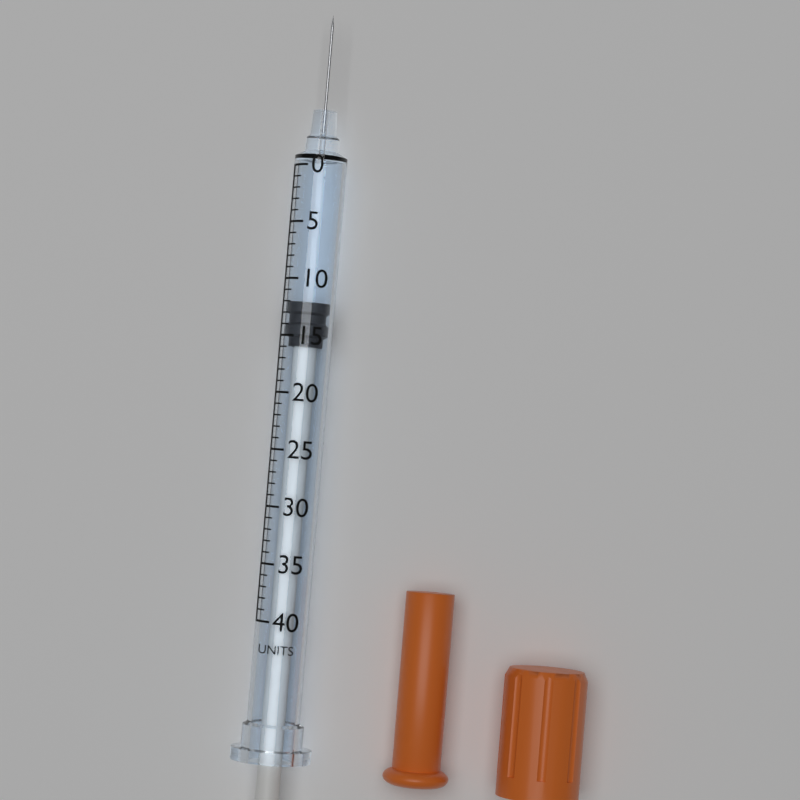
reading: 12 units
